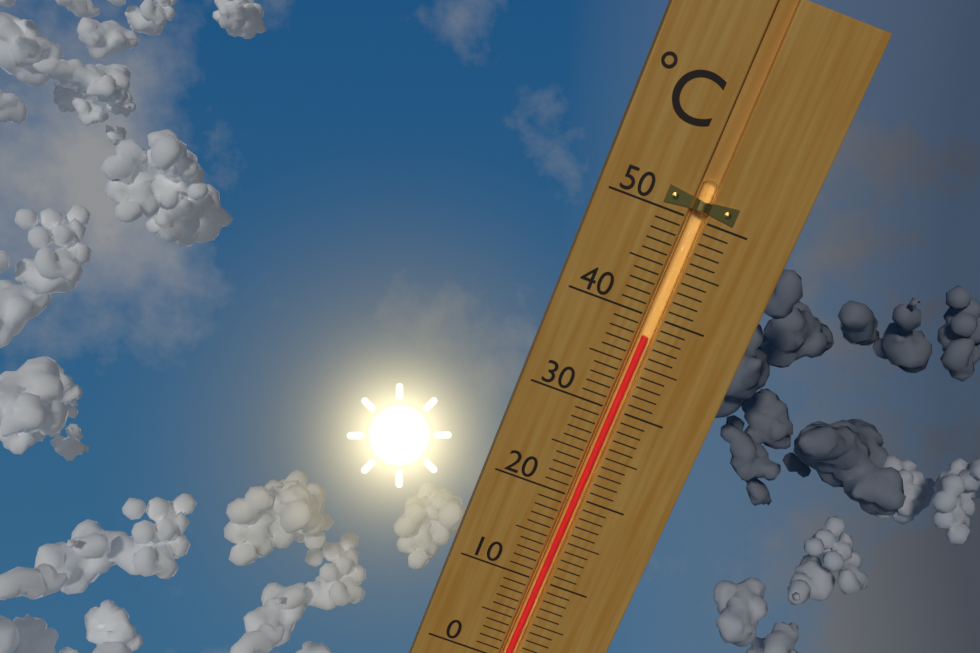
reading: 38 °C
